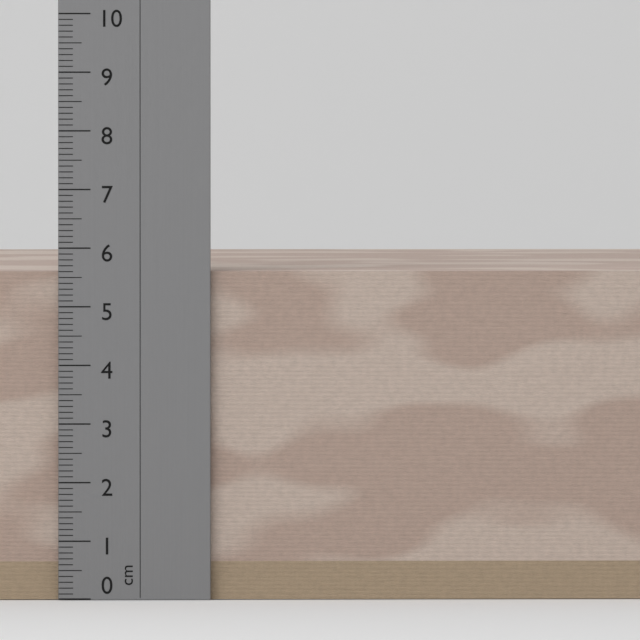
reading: 5.6 cm
